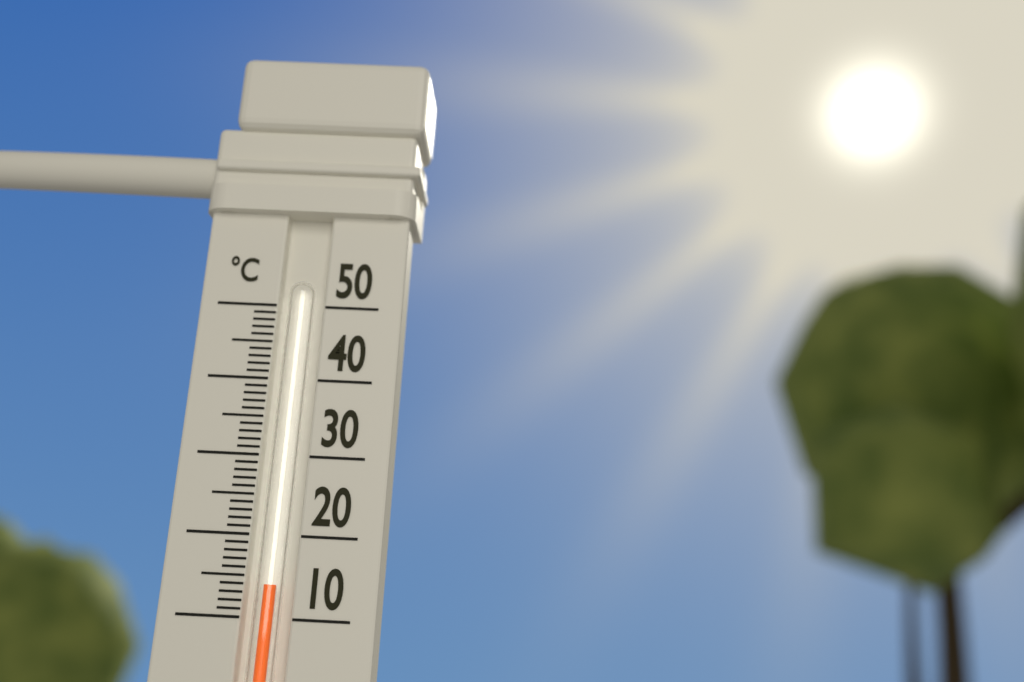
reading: 14 °C
